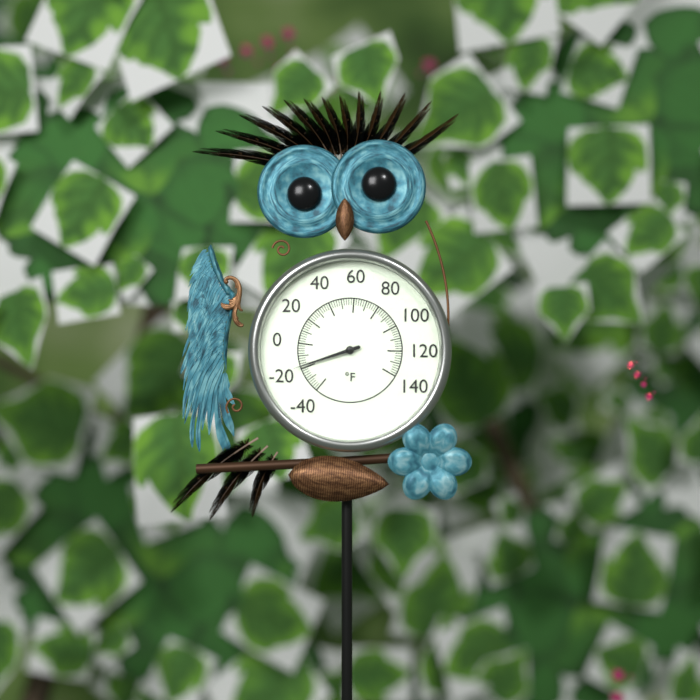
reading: -18 °F
